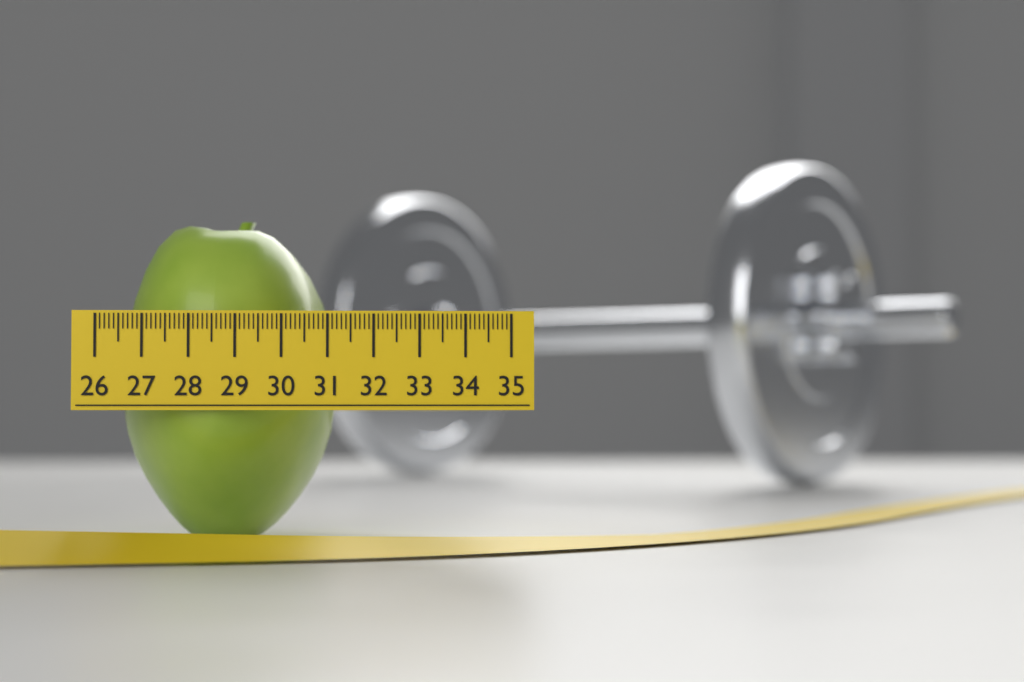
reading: 31.0 (no unit)
